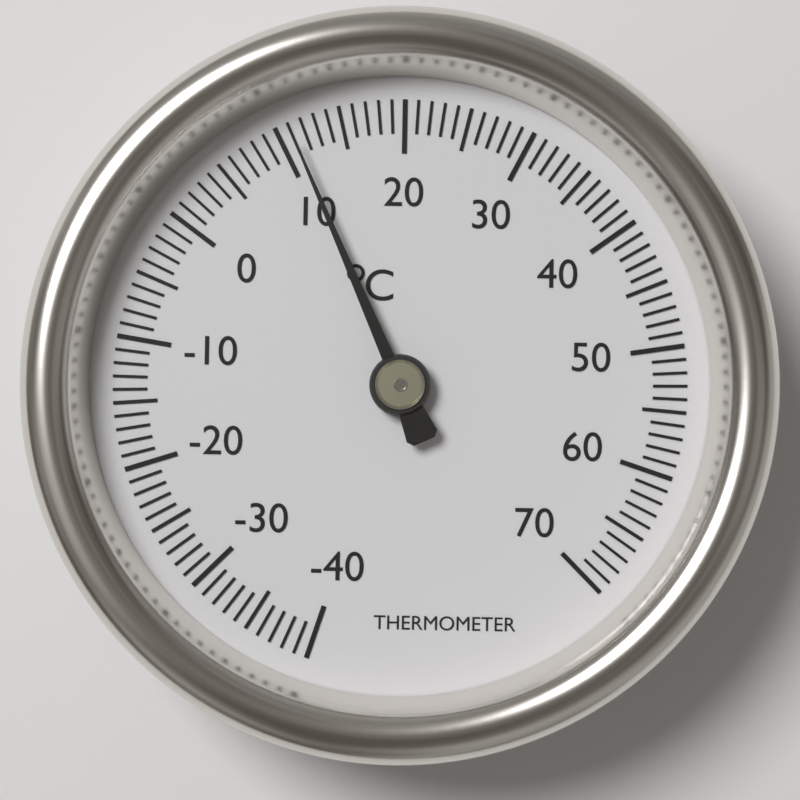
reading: 11 °C
